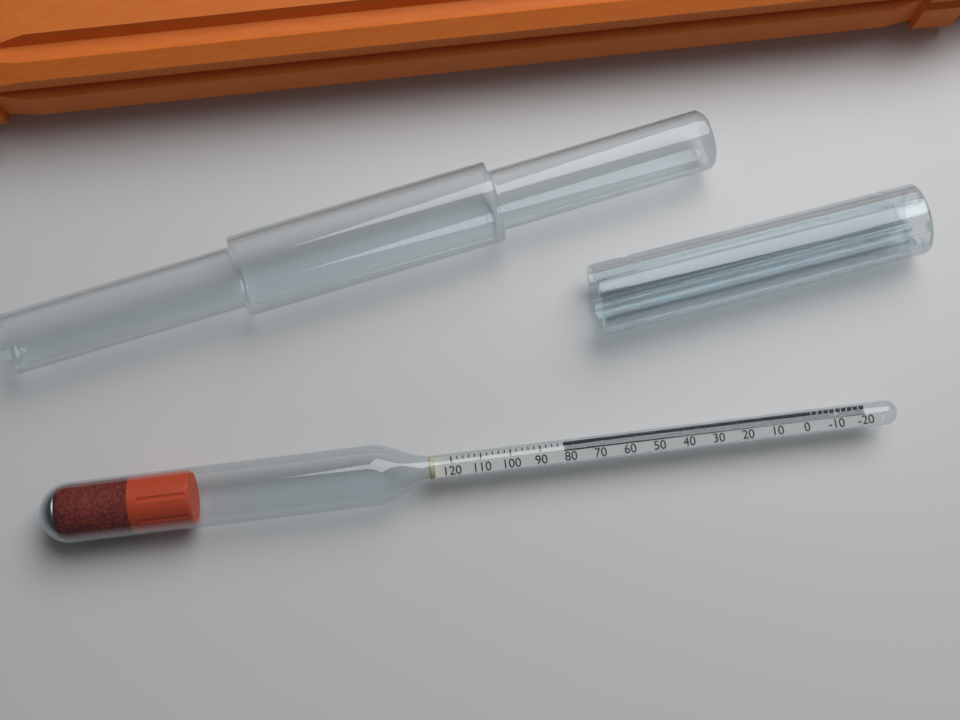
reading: 82 (no unit)
